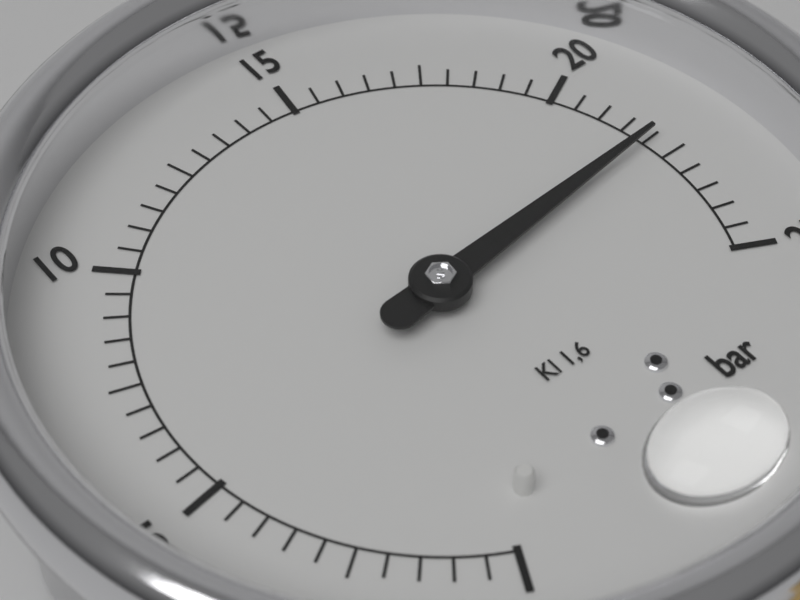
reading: 22.0 bar
